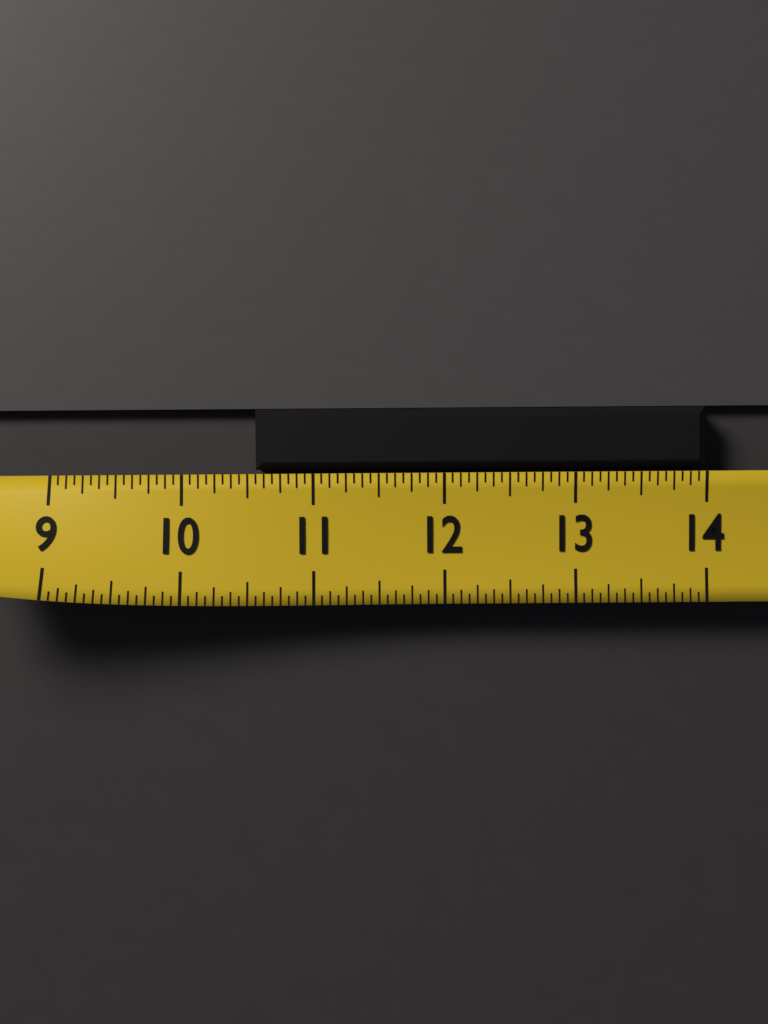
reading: 10.5625 (no unit)
